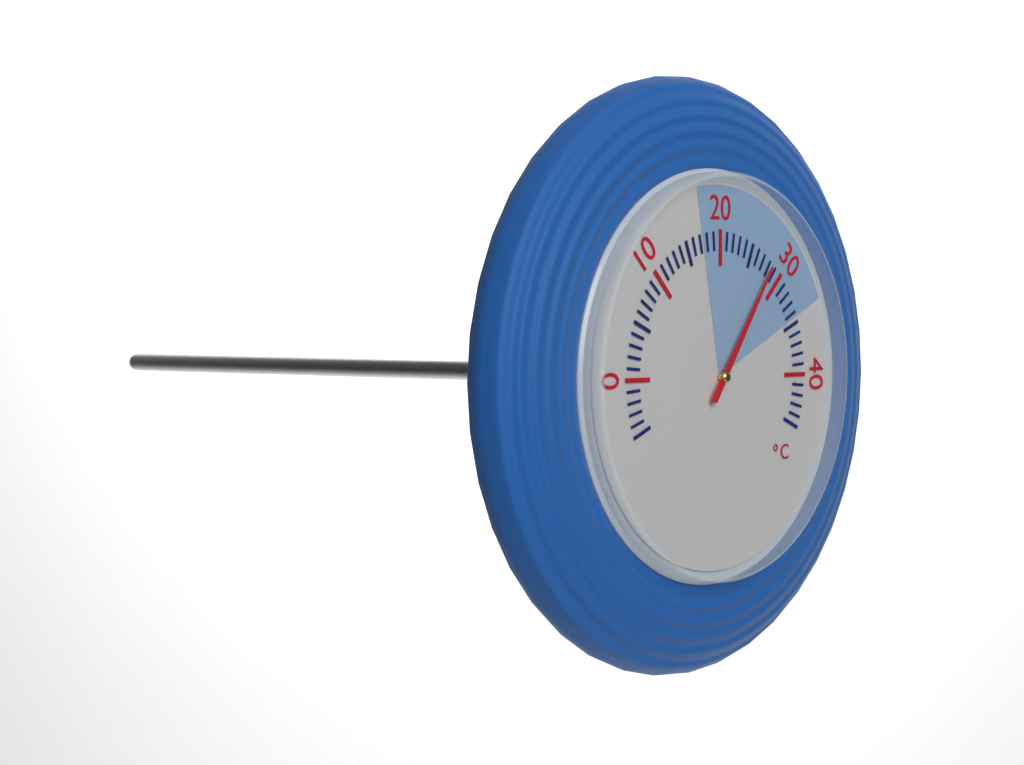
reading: 28 °C
